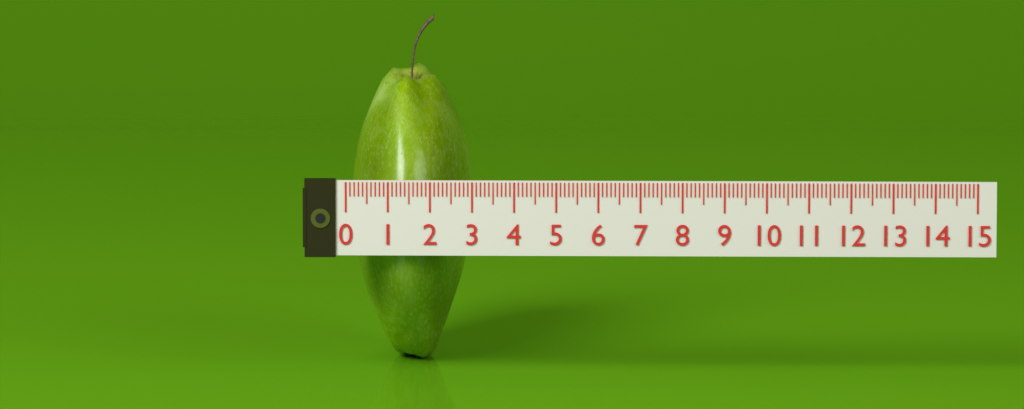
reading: 2.9 (no unit)
